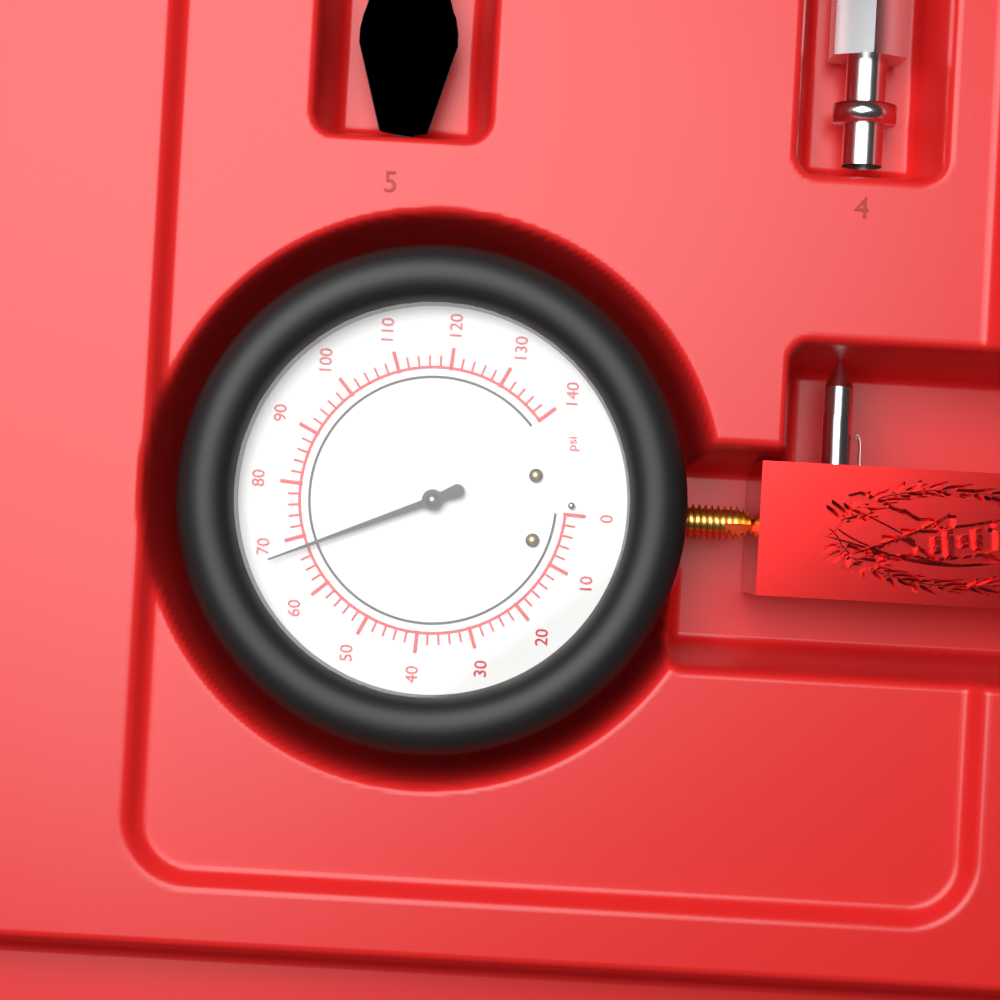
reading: 68 psi
